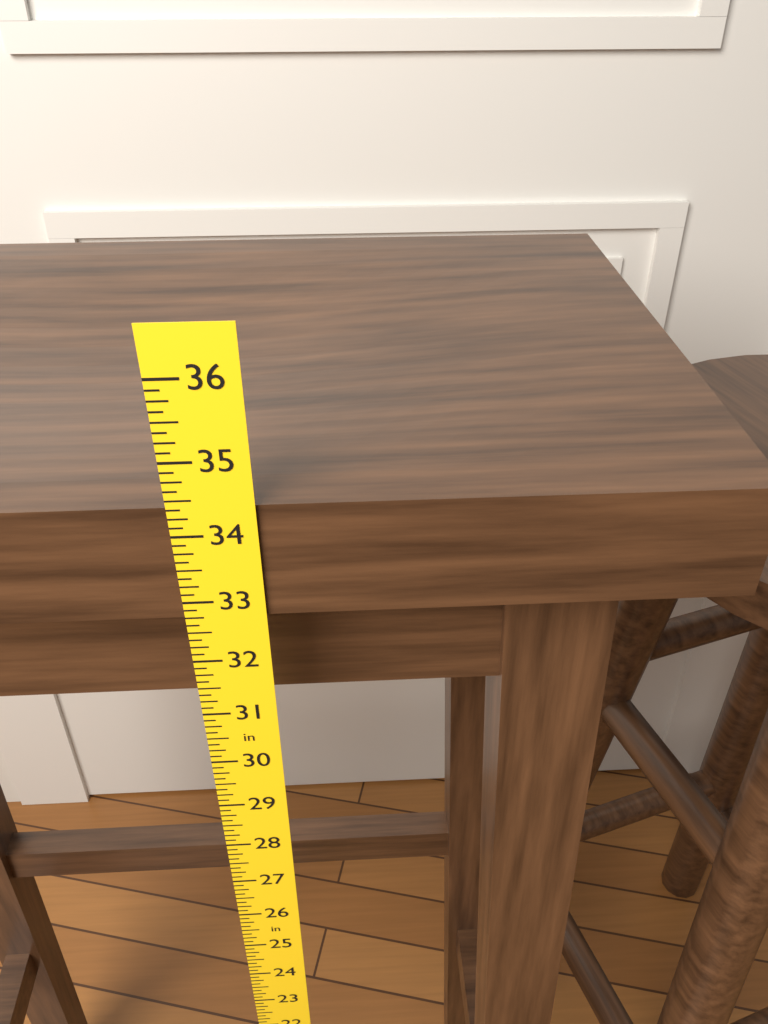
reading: 34.375 in
